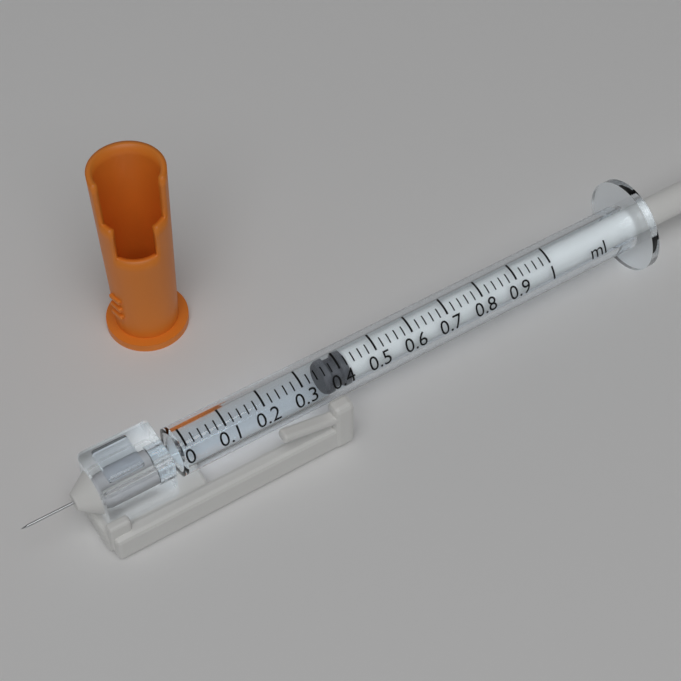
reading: 0.36 ml
